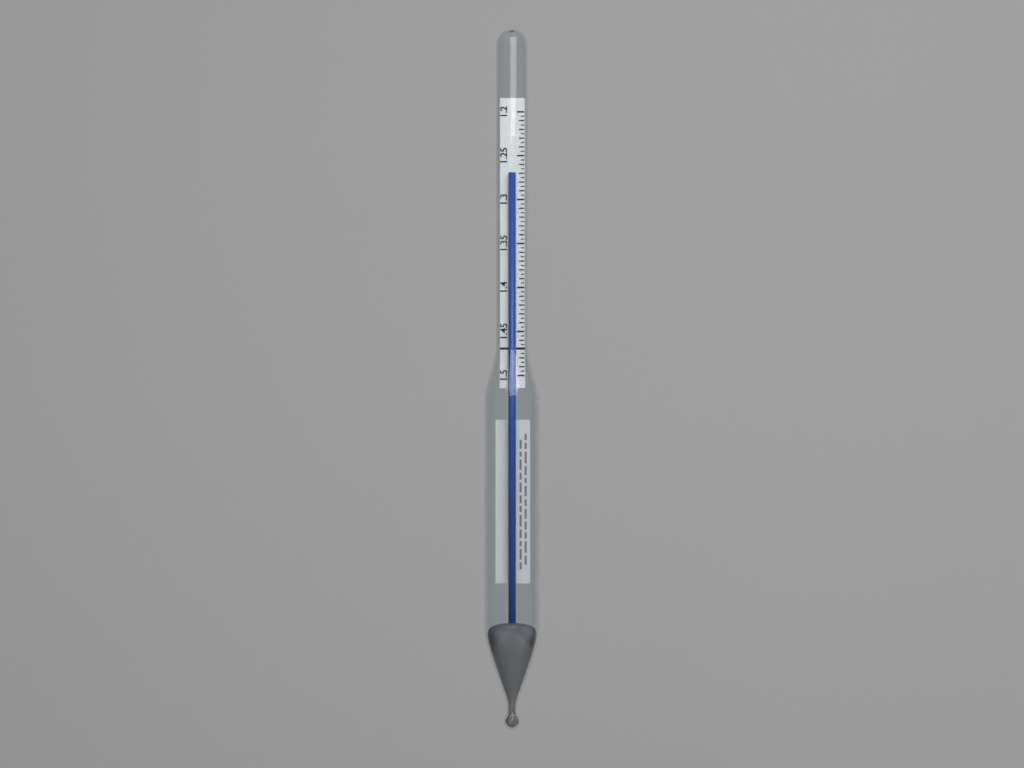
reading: 1.270 (no unit)
